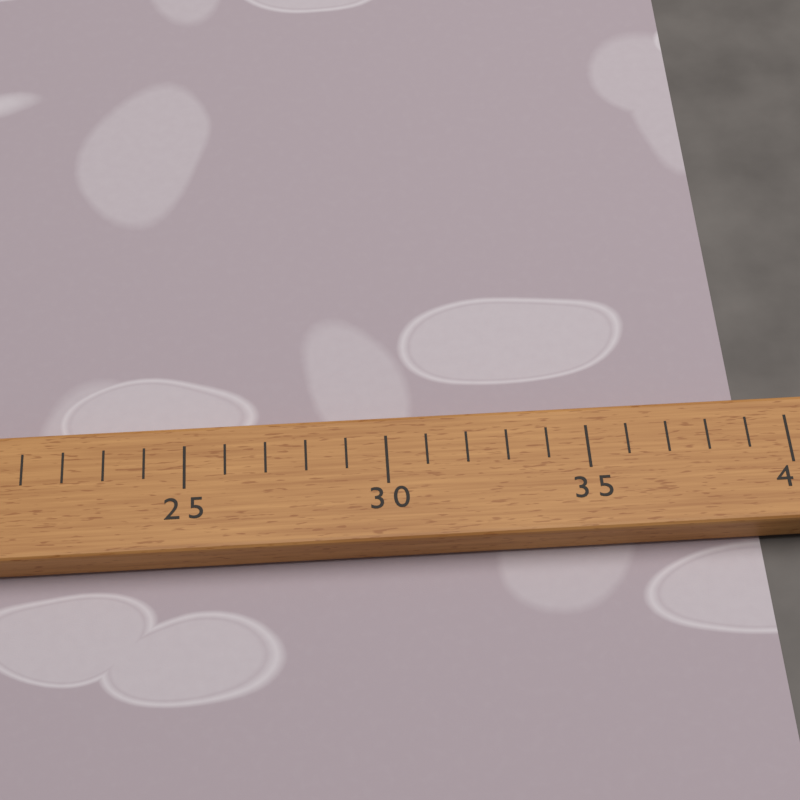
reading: 39 (no unit)
